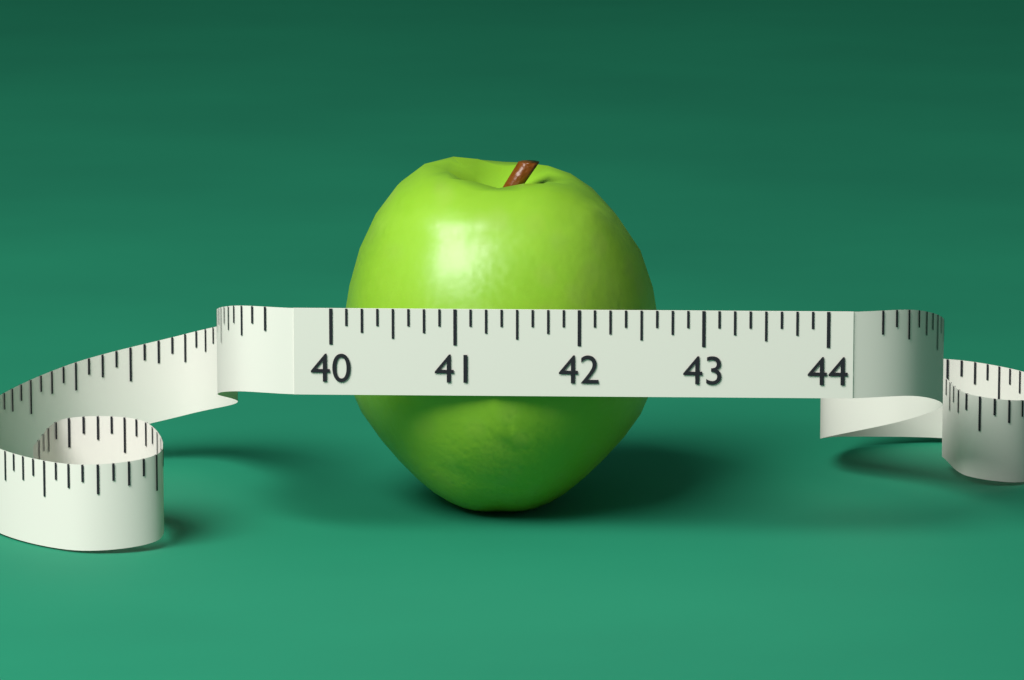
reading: 42.625 (no unit)
